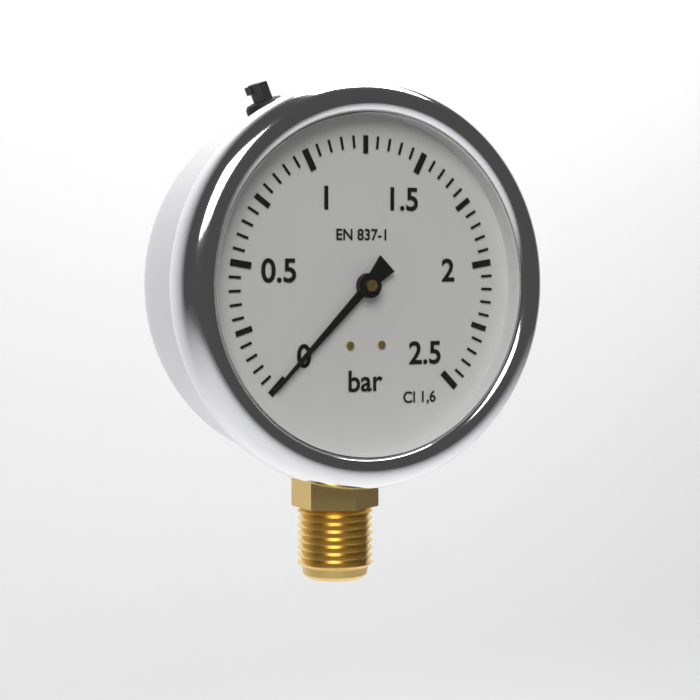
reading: 0.00 bar
